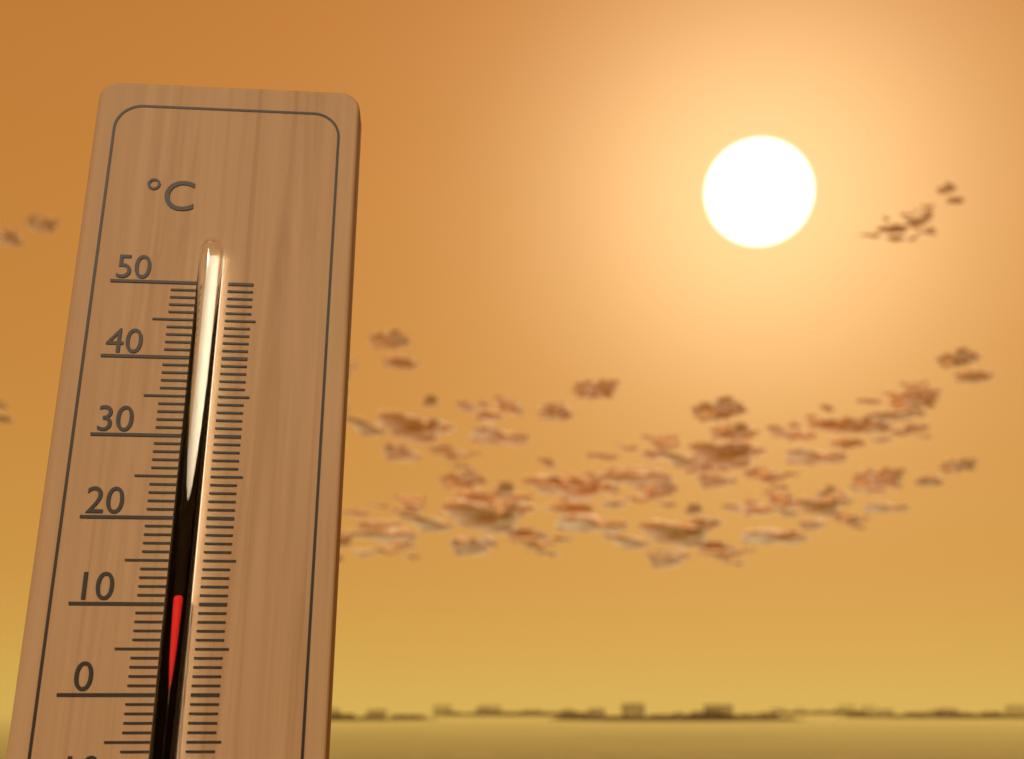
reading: 11 °C
